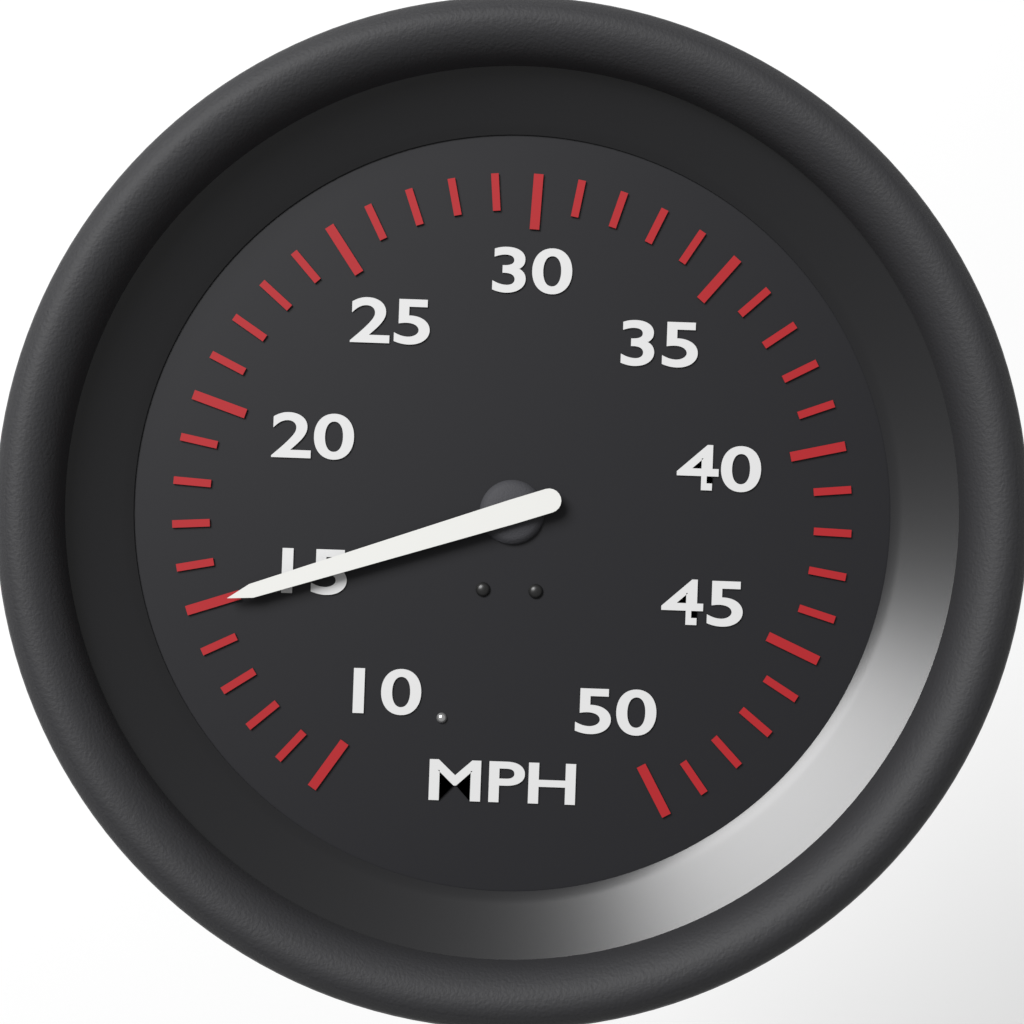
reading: 15 MPH
